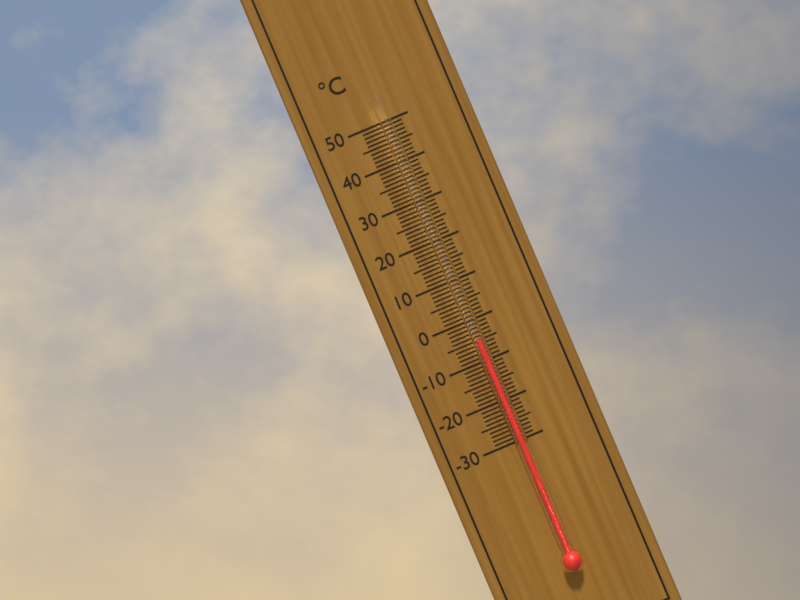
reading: -5 °C
